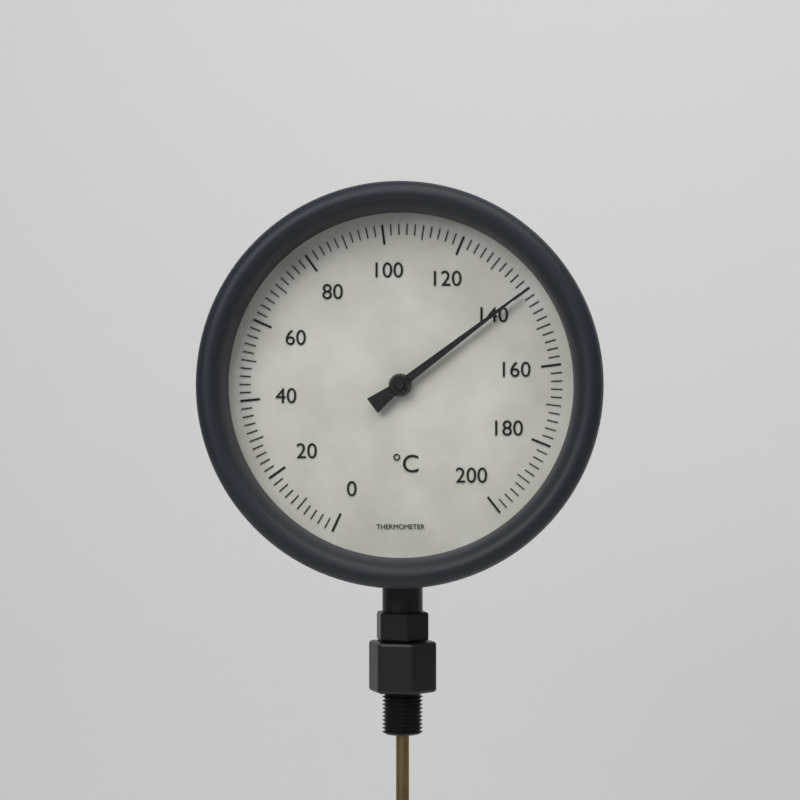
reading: 140 °C
